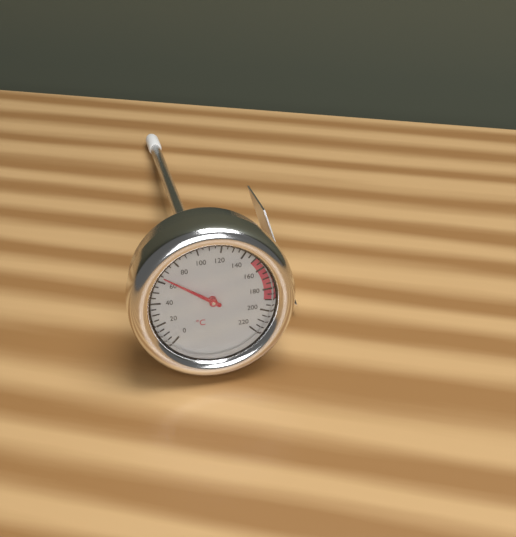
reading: 65 °C
